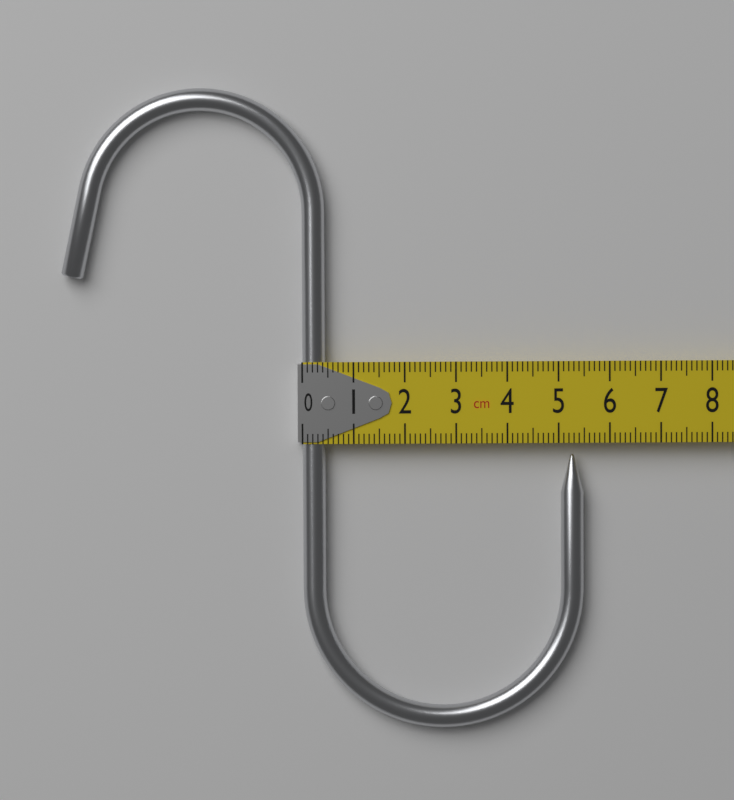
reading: 5.5 cm
